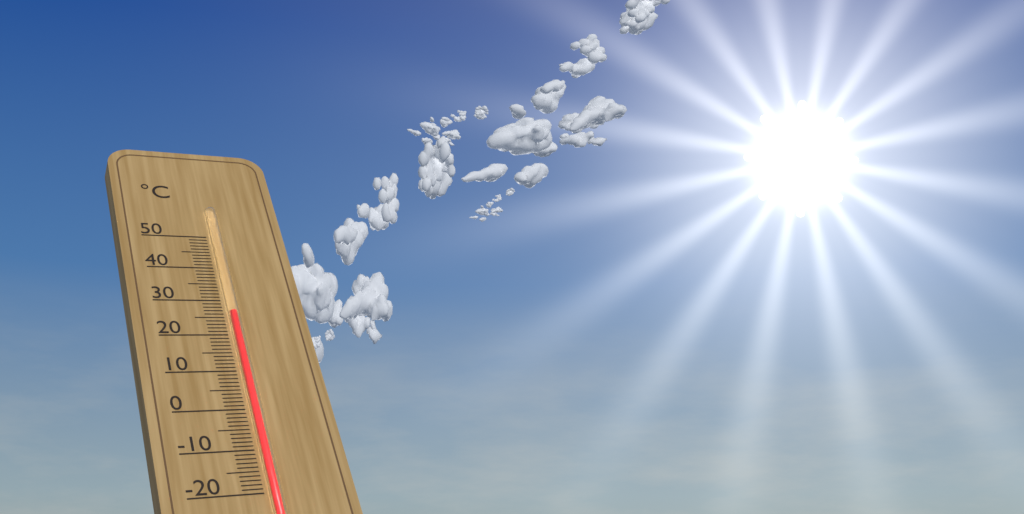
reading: 26 °C
